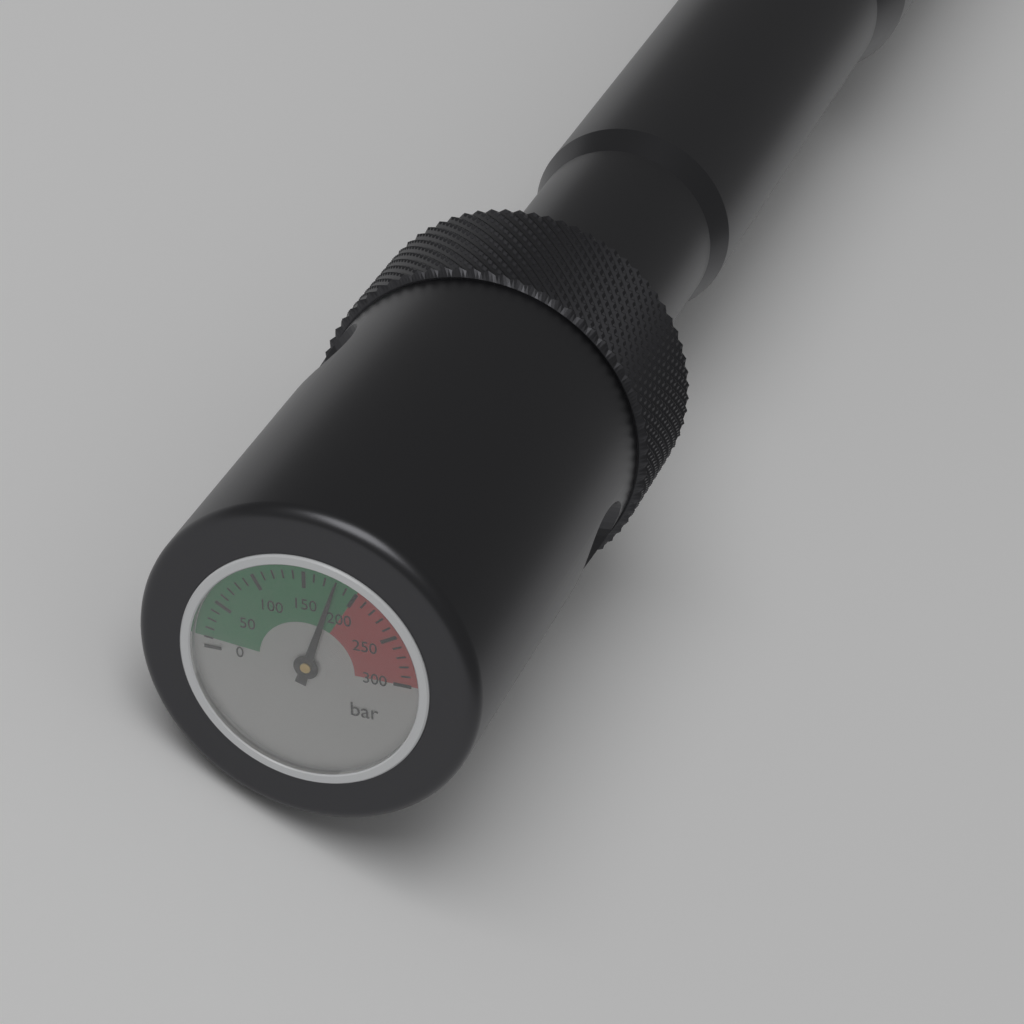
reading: 180 bar
